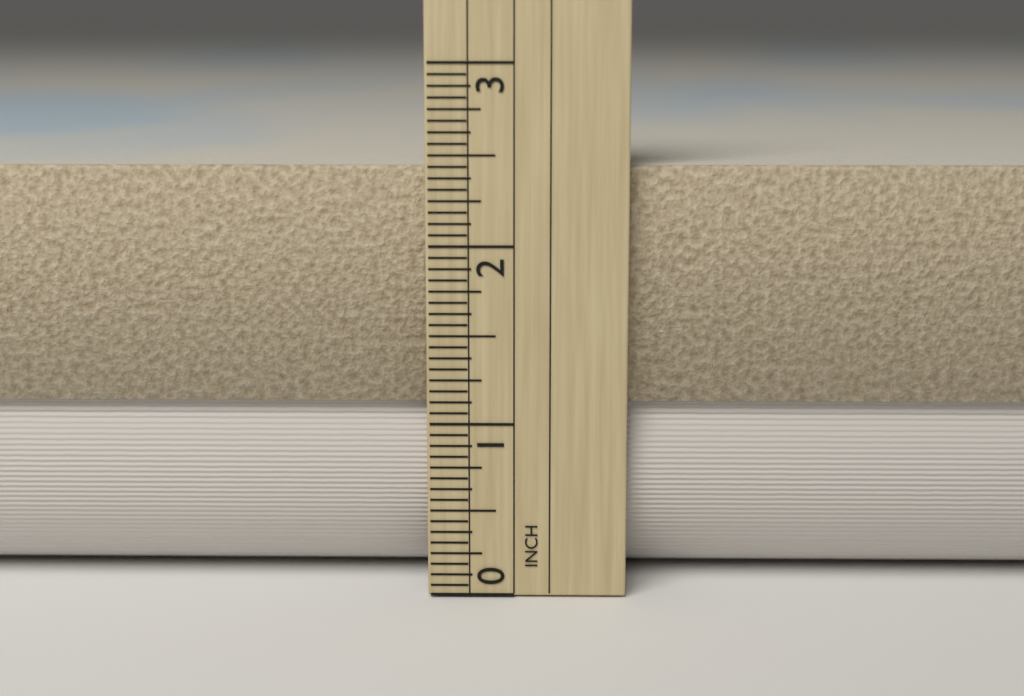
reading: 2.4375 in
